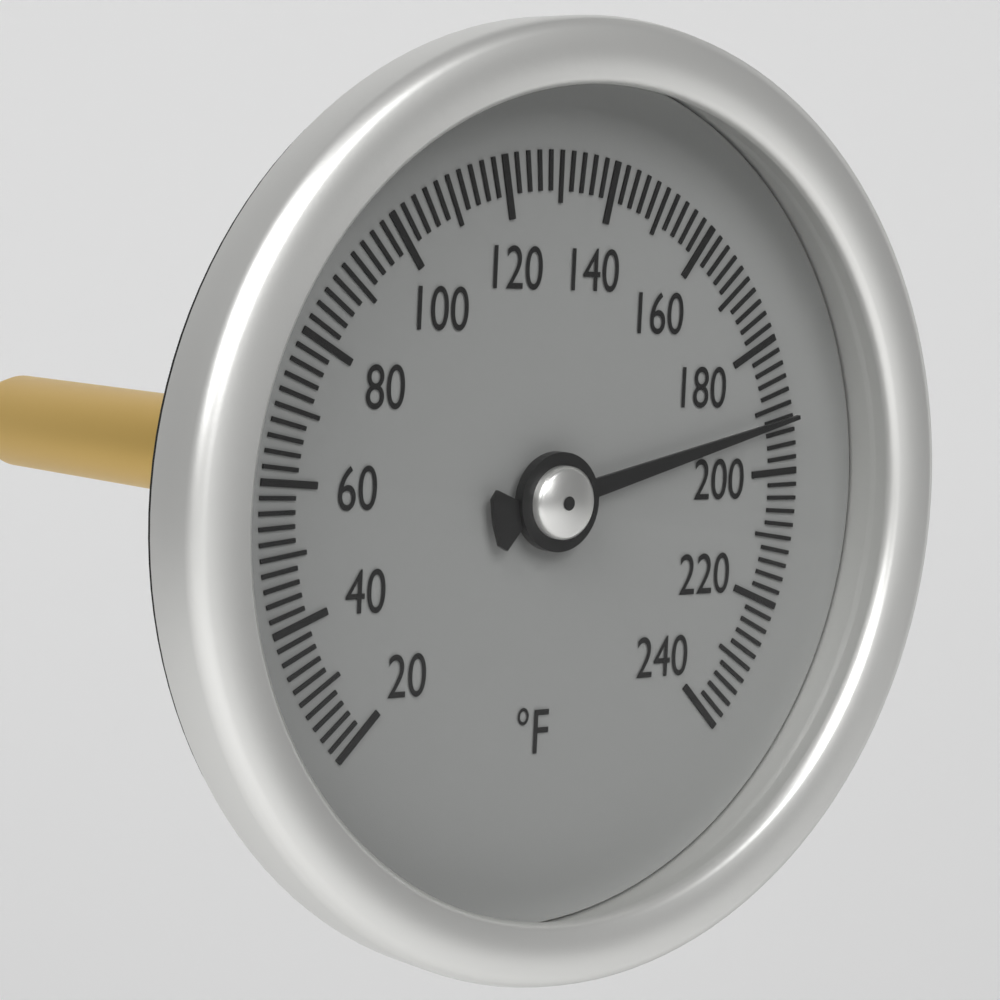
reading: 192 °F
